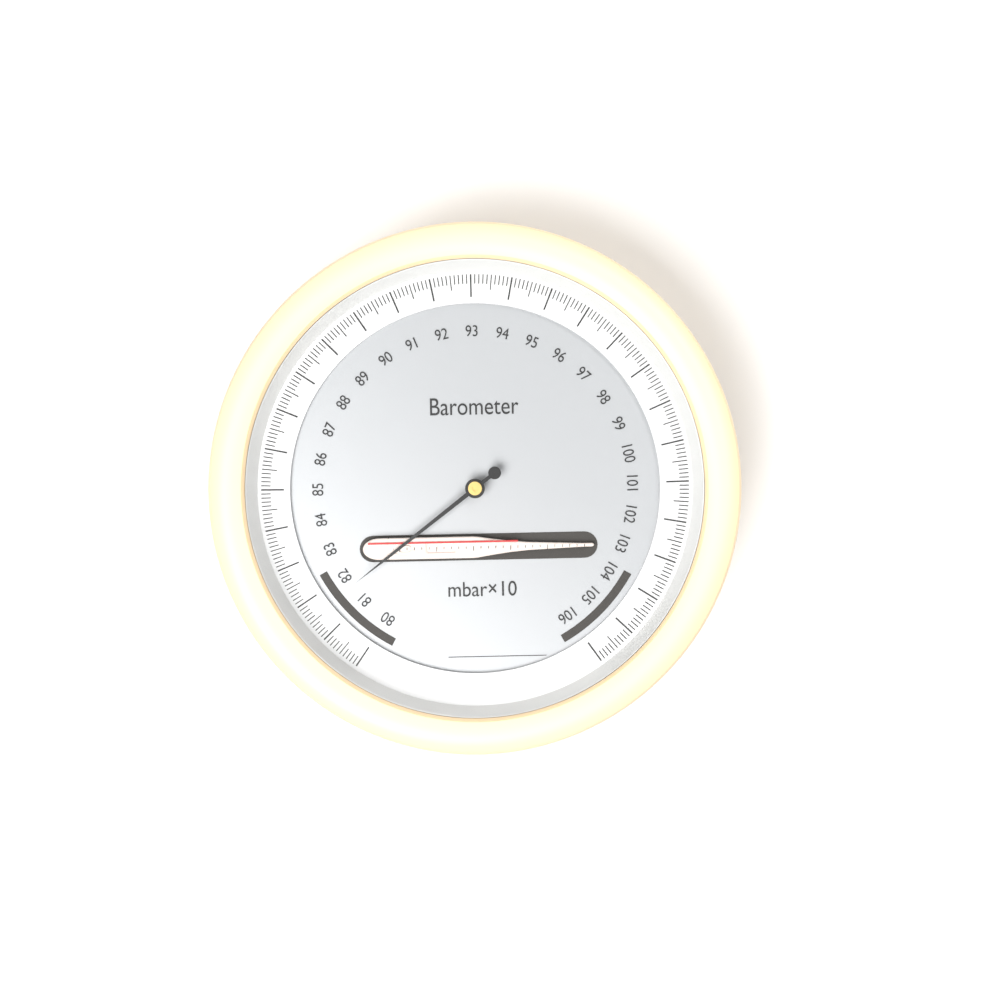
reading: 81.6 mbar×10
